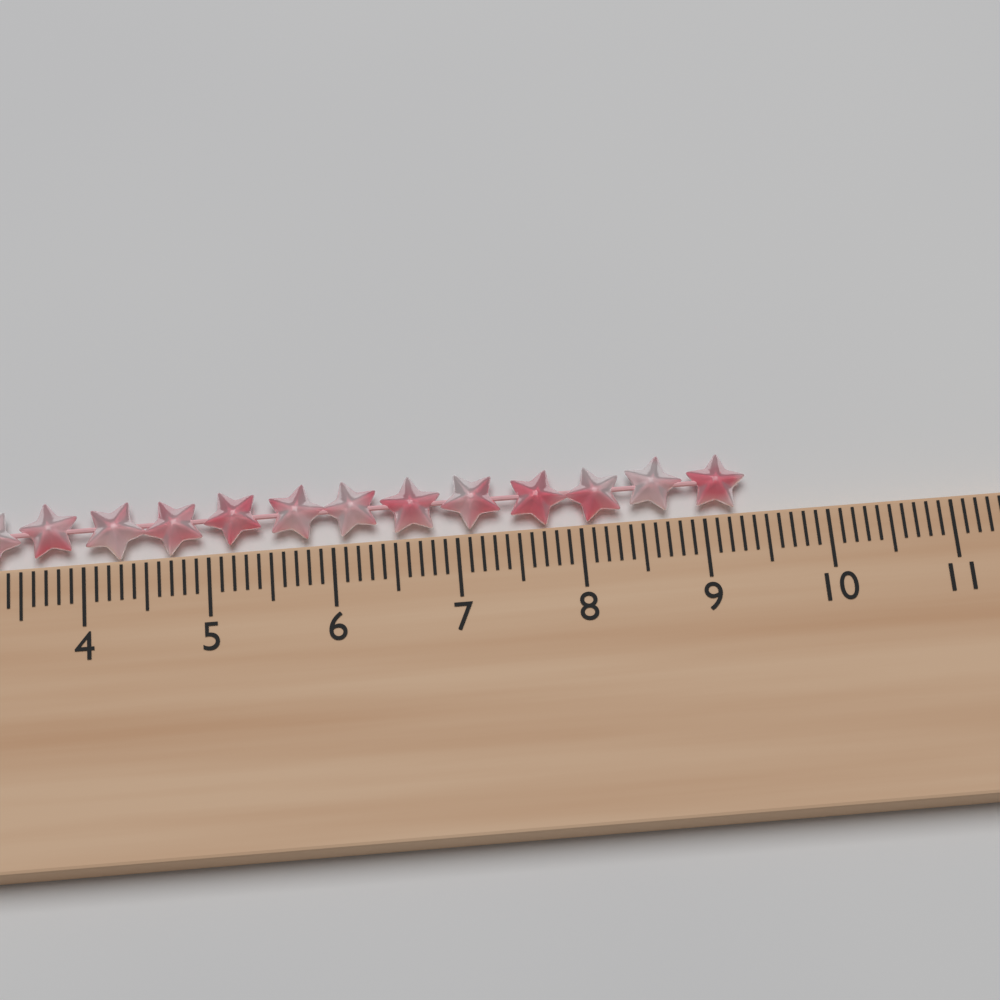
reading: 9.4 cm
